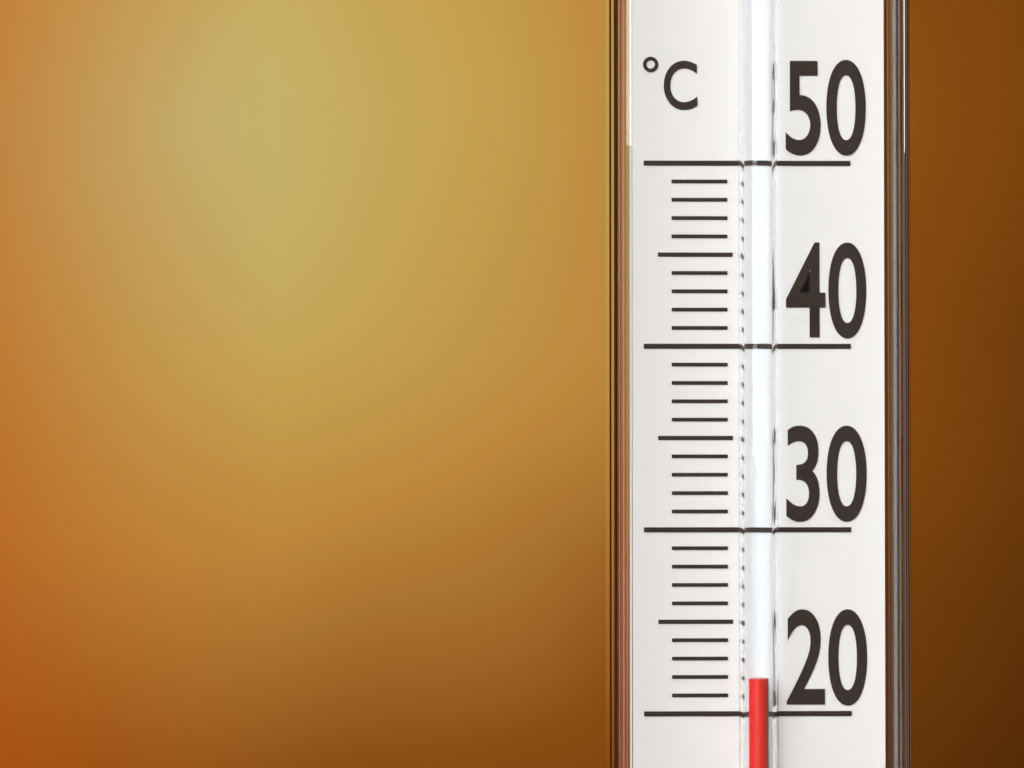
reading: 22 °C
